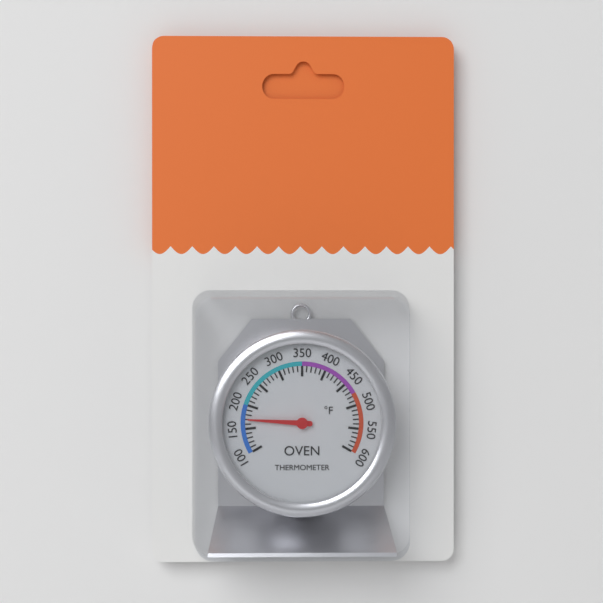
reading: 170 °F
